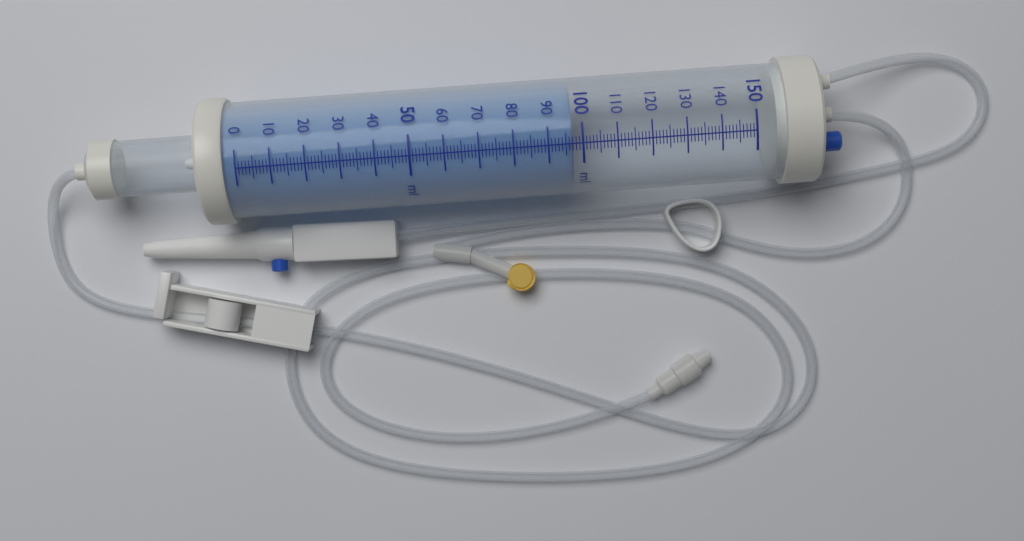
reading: 97 ml
